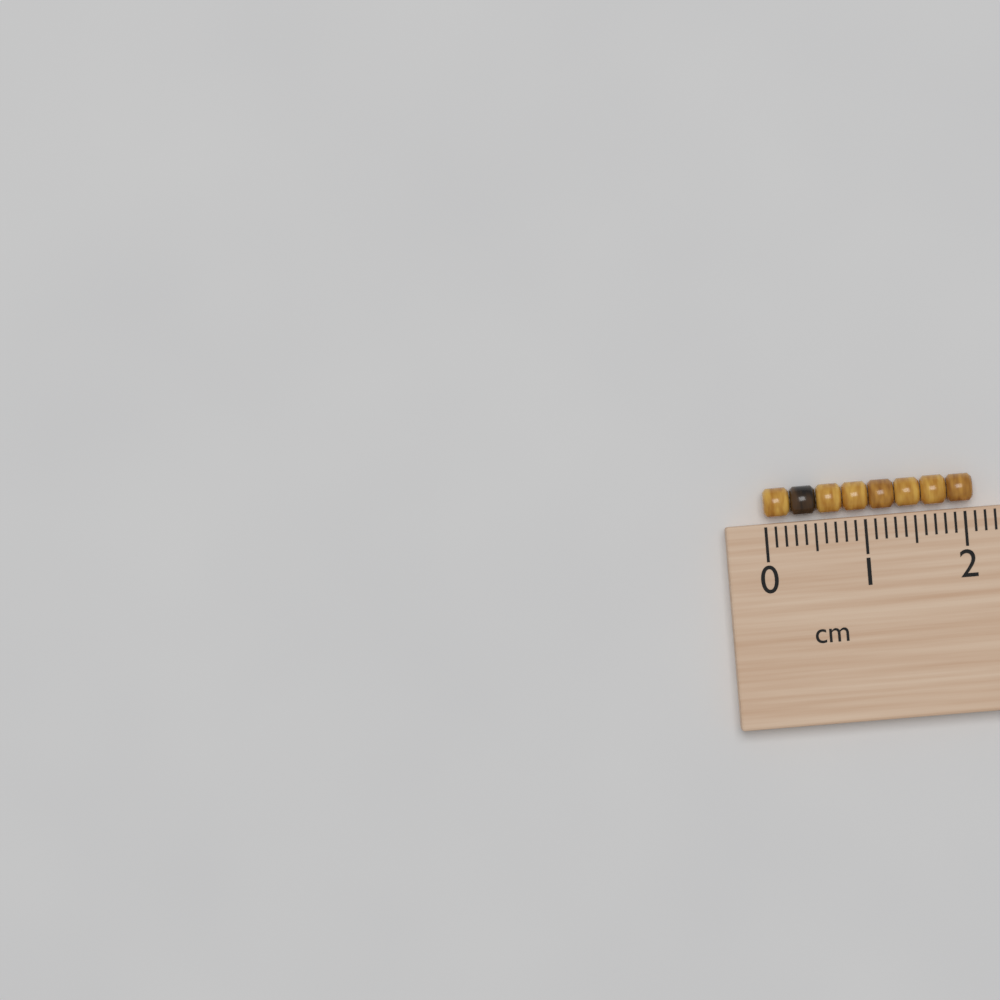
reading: 2.1 cm
